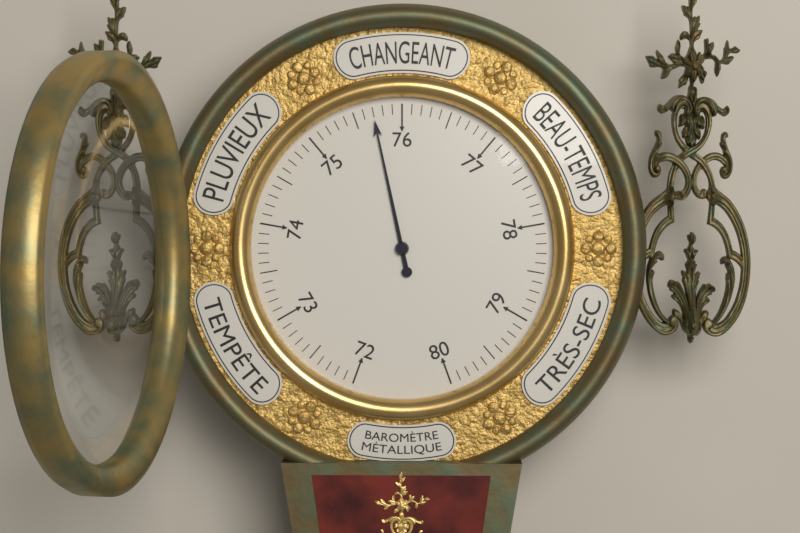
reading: 75.7 (no unit)
